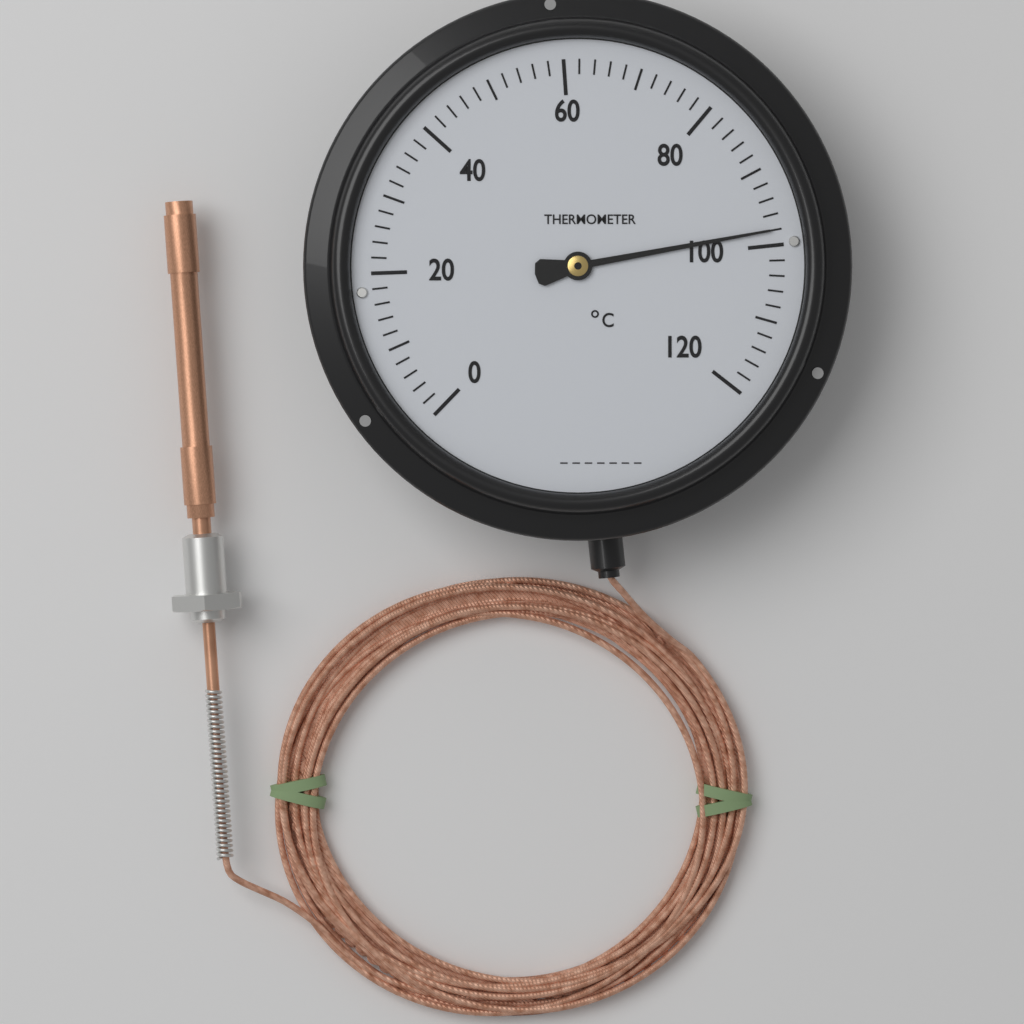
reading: 98 °C
